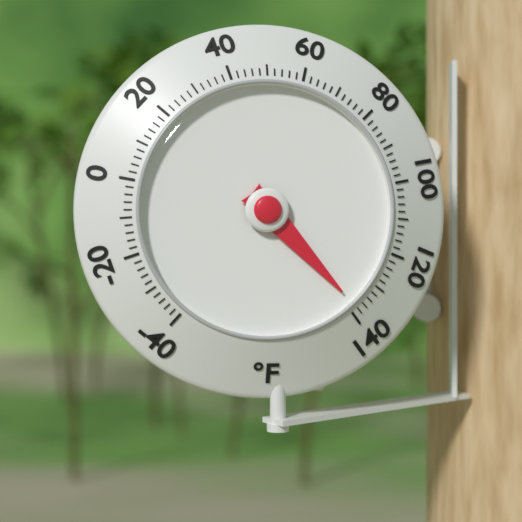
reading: 138 °F
